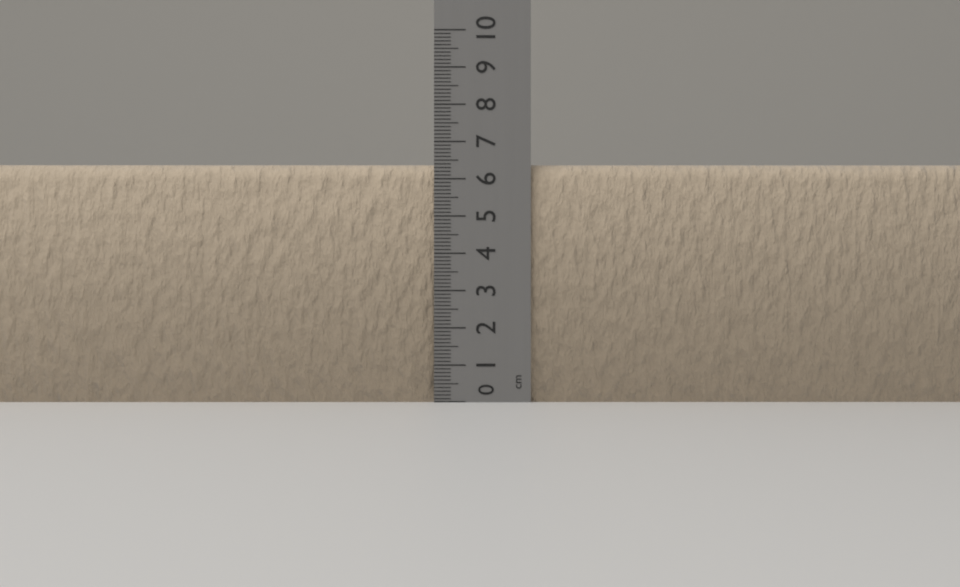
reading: 6.4 cm
